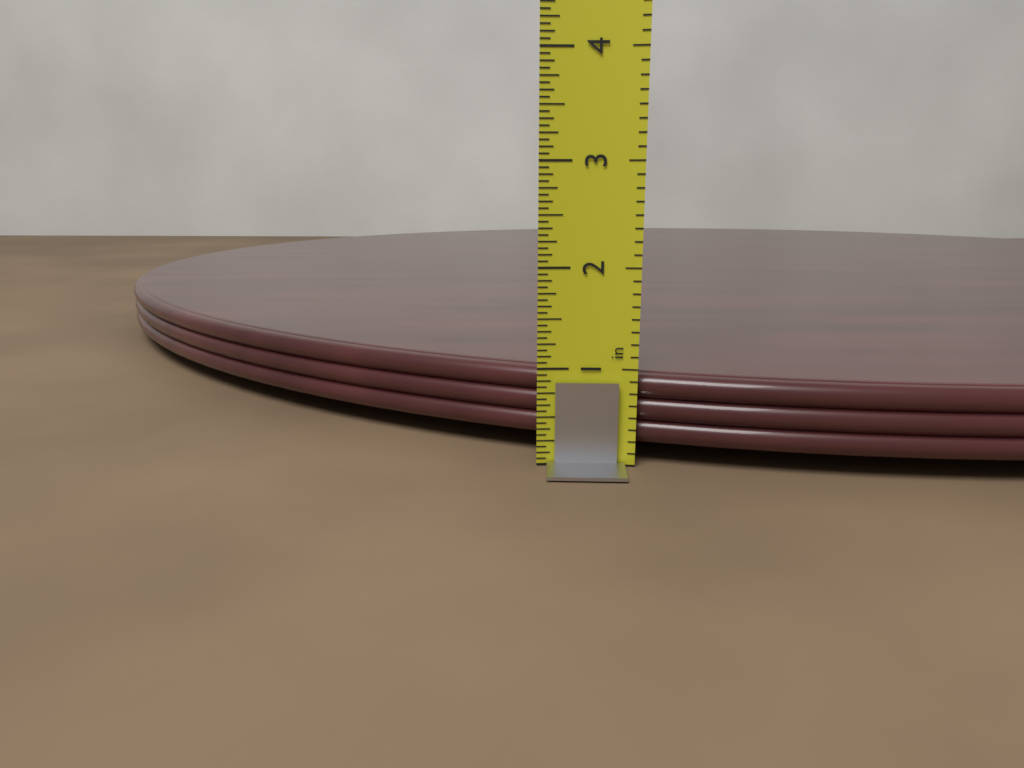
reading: 0.9375 in
